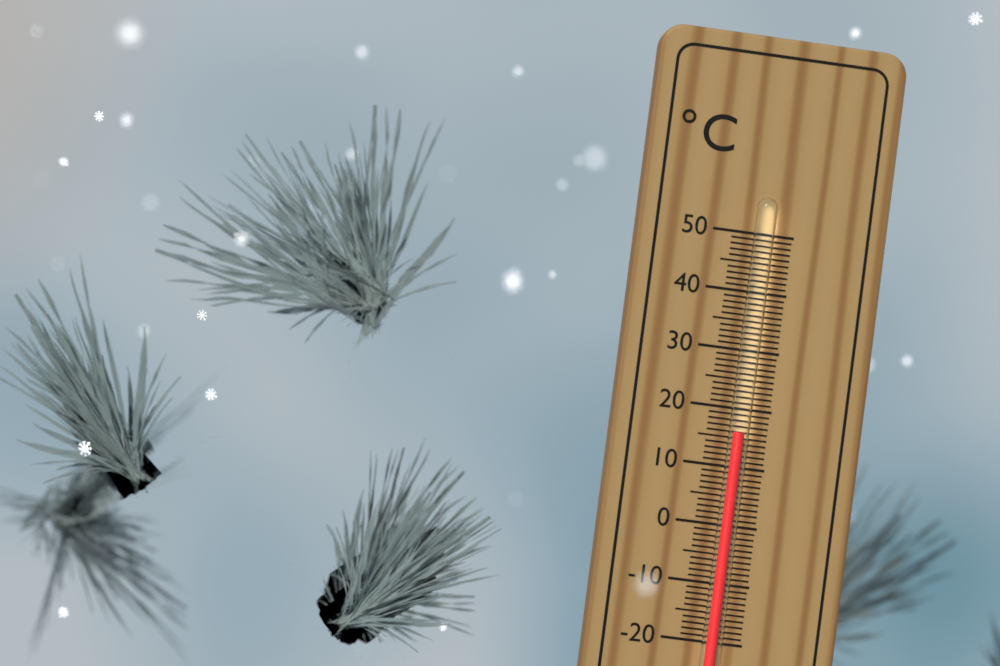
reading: 16 °C
